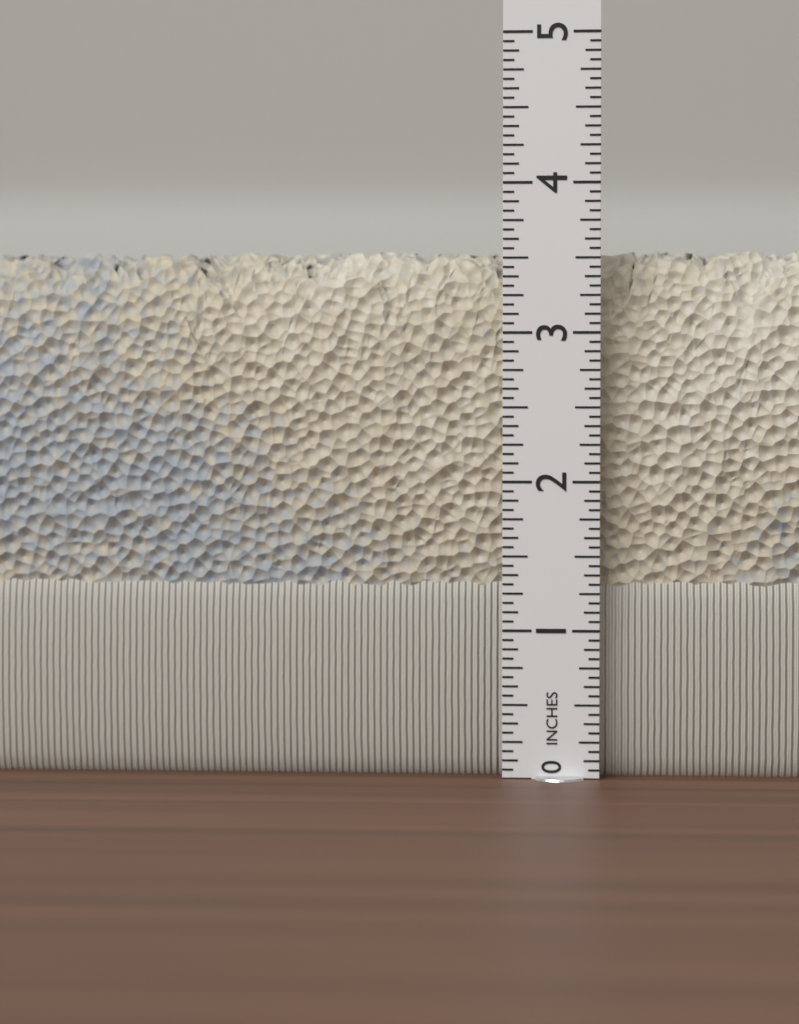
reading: 3.5625 in
